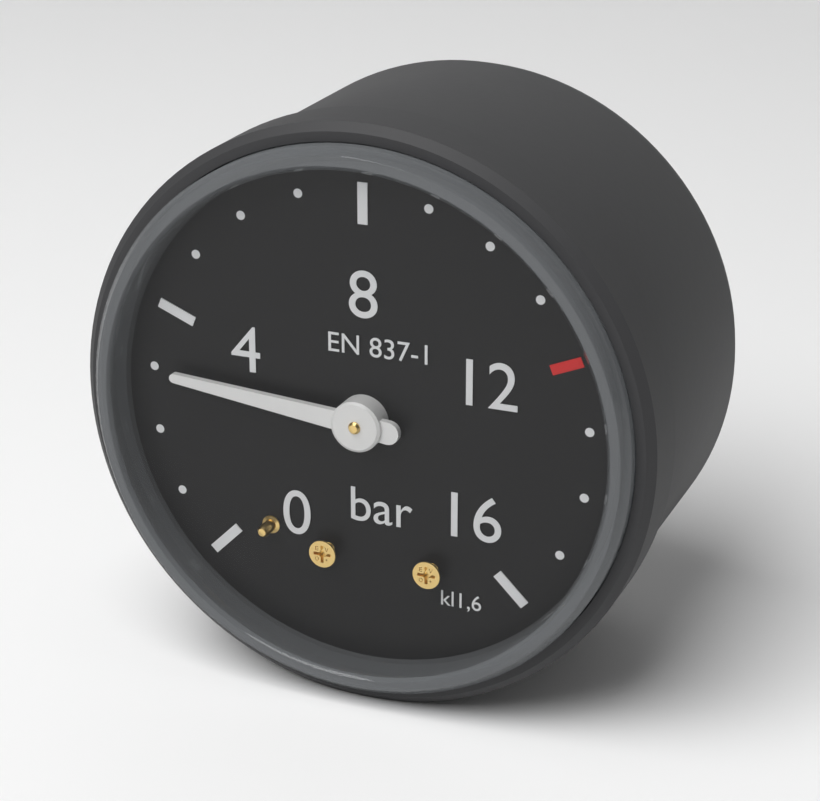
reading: 3 bar
